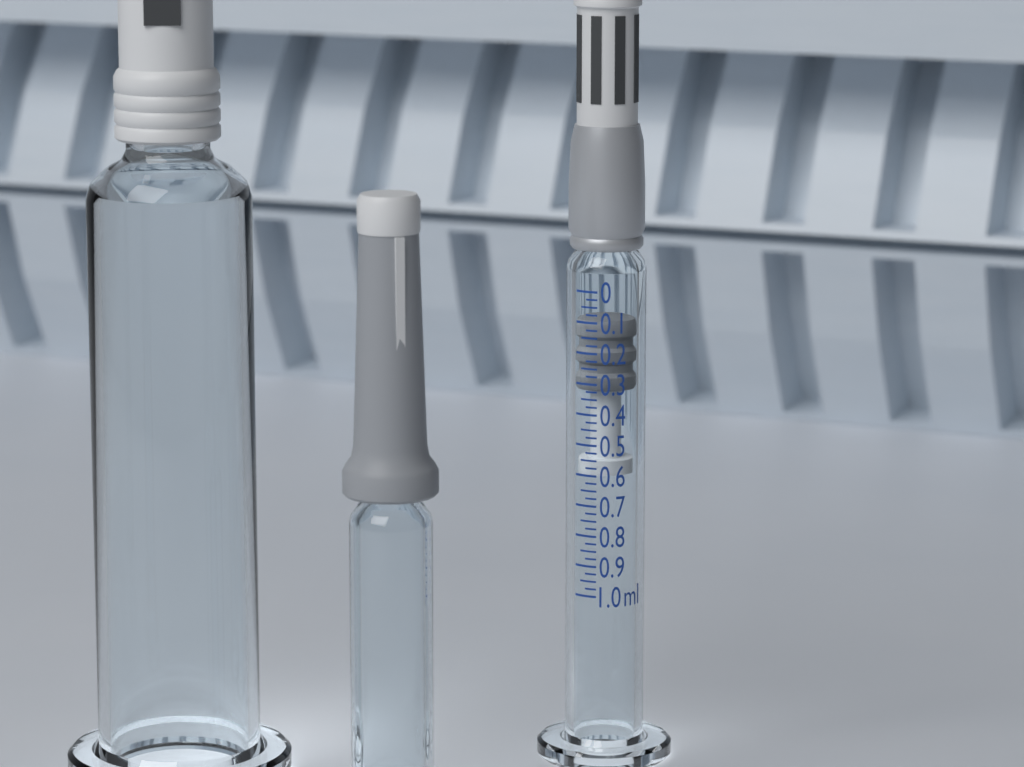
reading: 0.100 ml
